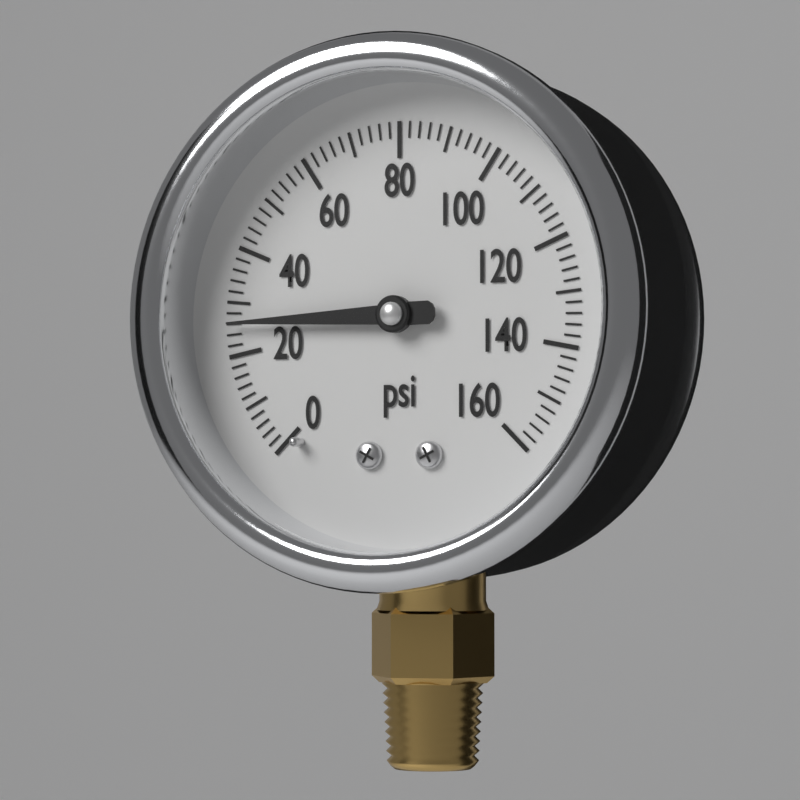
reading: 26 psi
